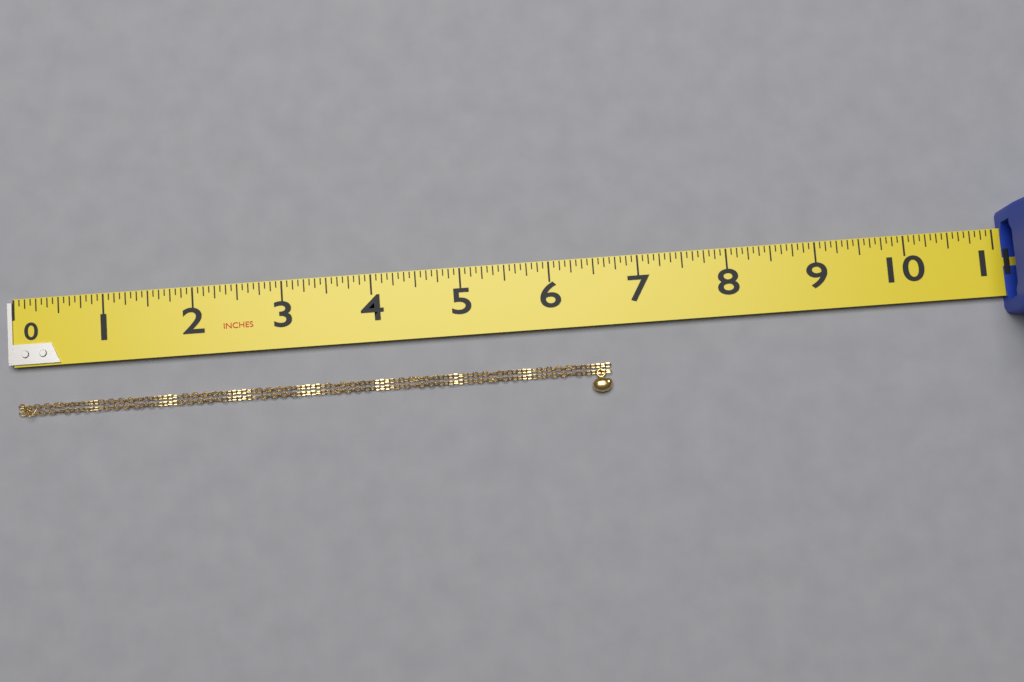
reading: 6.6250 in
